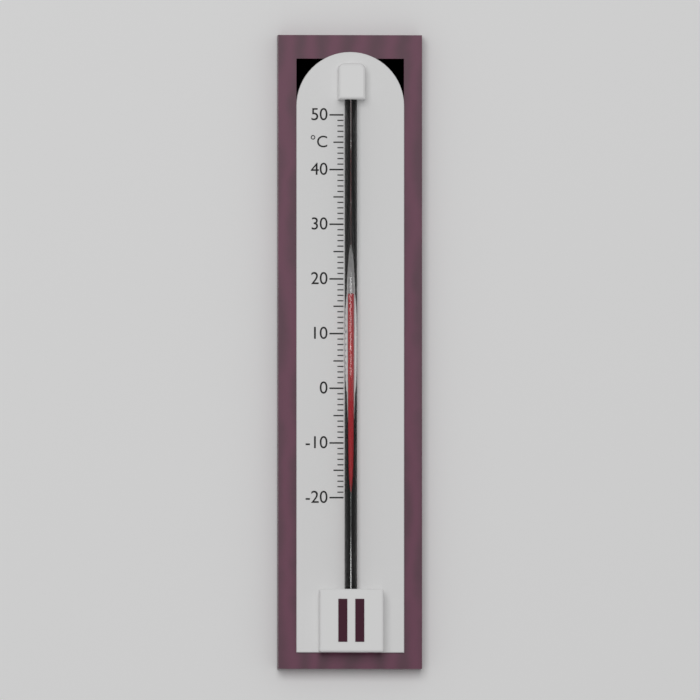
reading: 17 °C
